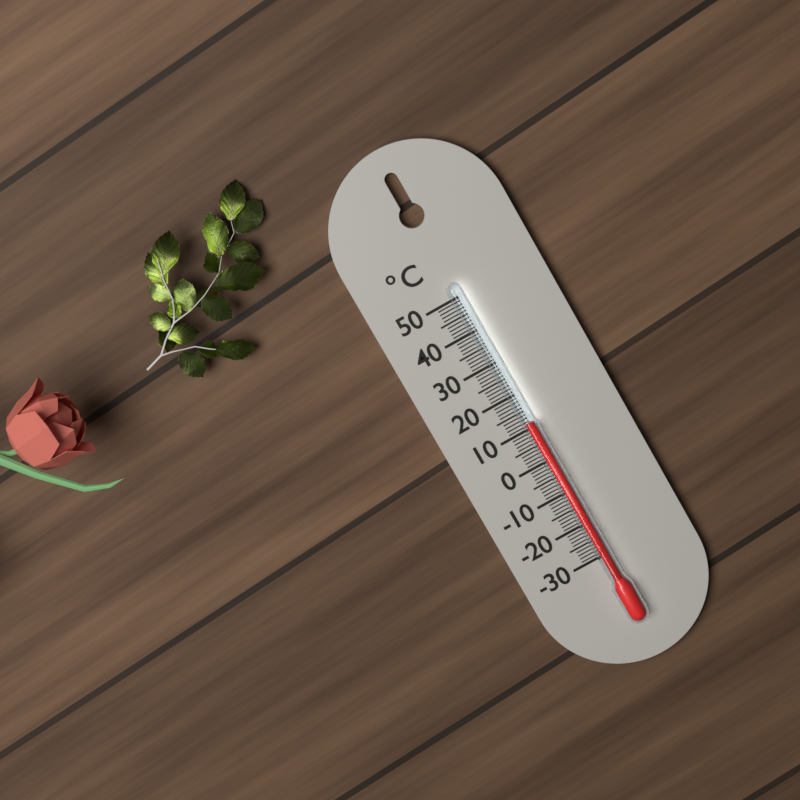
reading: 12 °C
